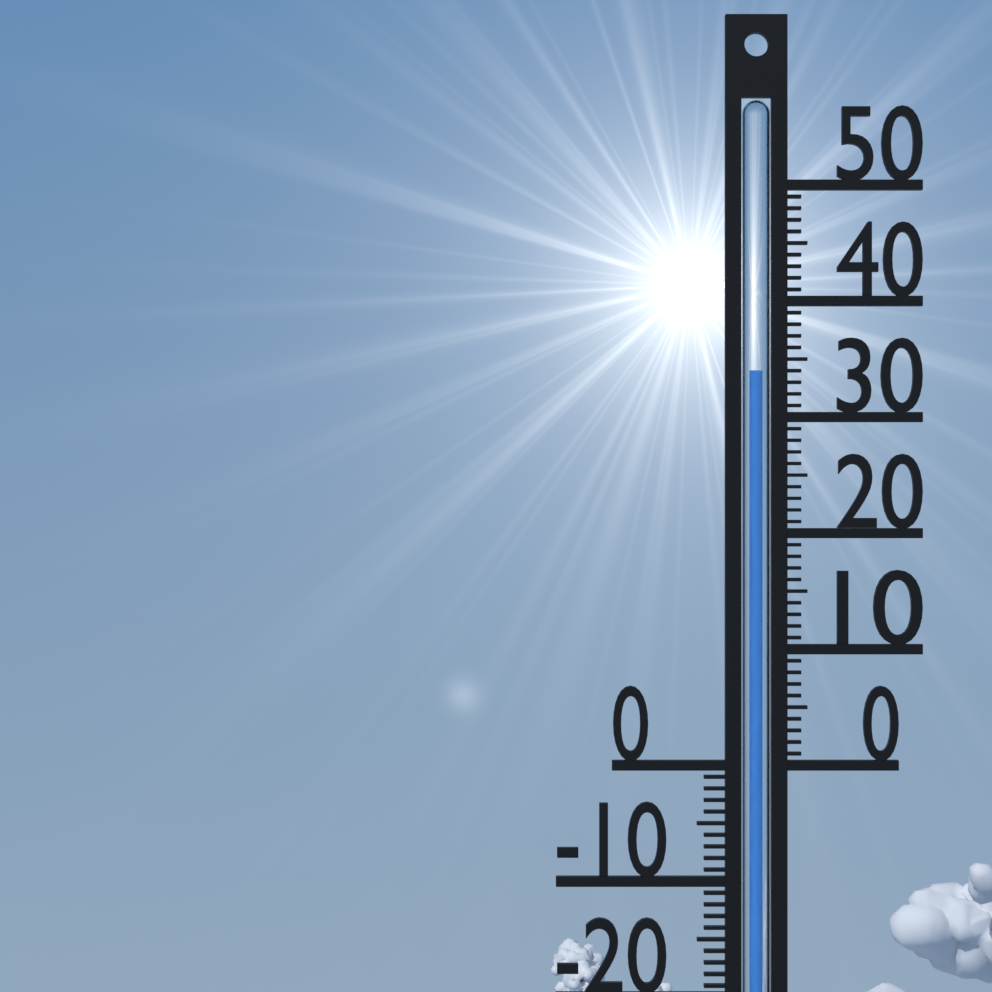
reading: 34 °C
